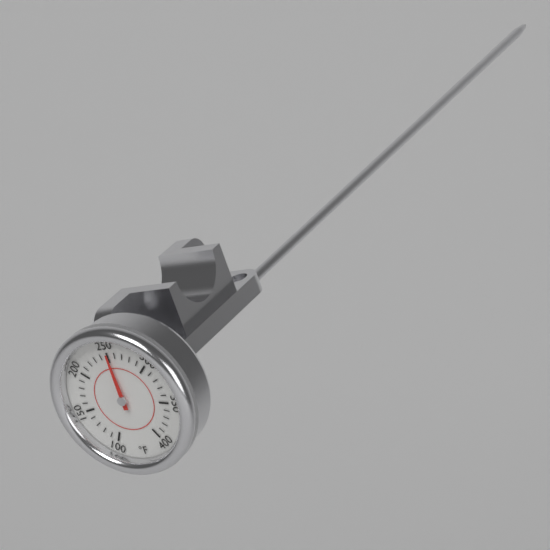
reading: 250 °F
